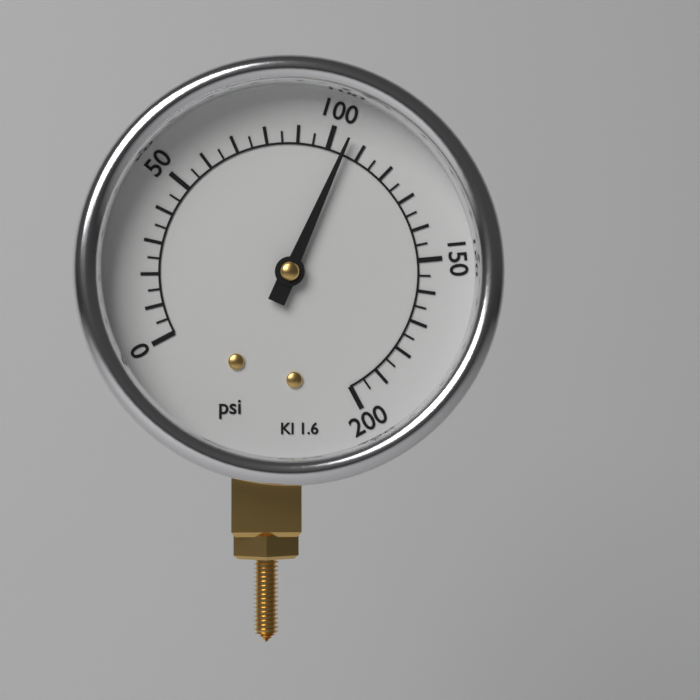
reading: 105 psi
